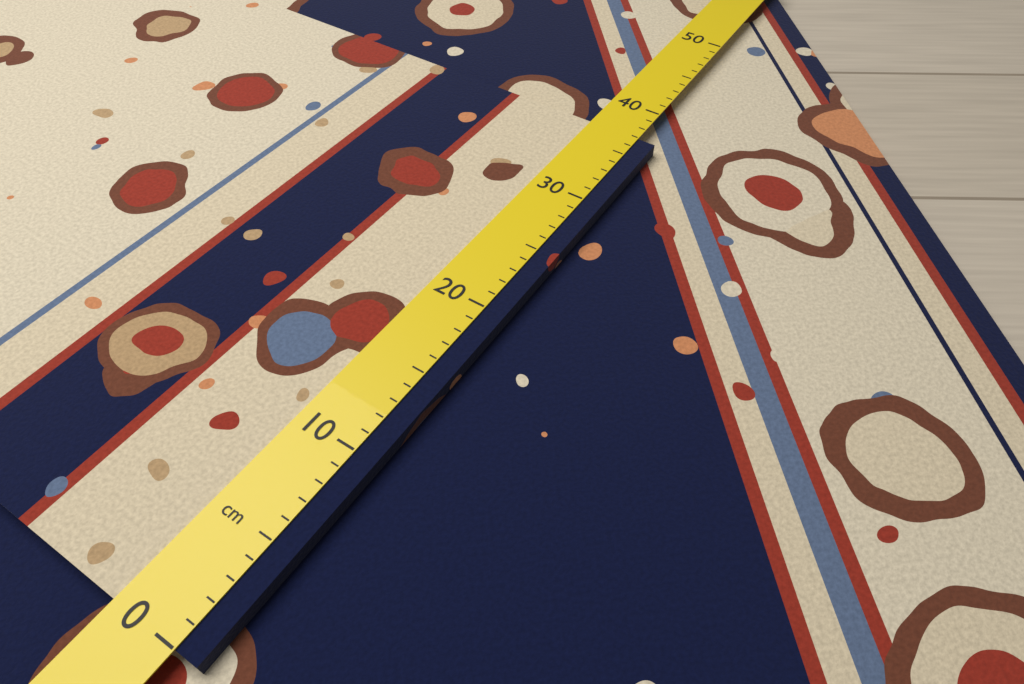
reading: 37 cm
